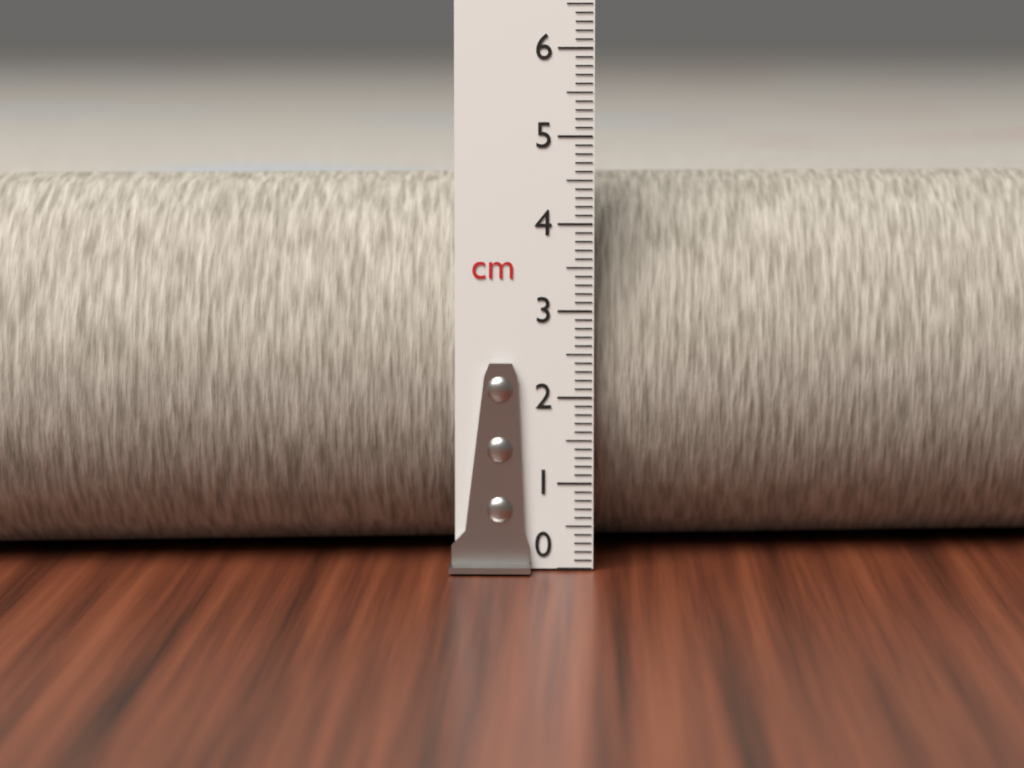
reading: 4.5 cm
